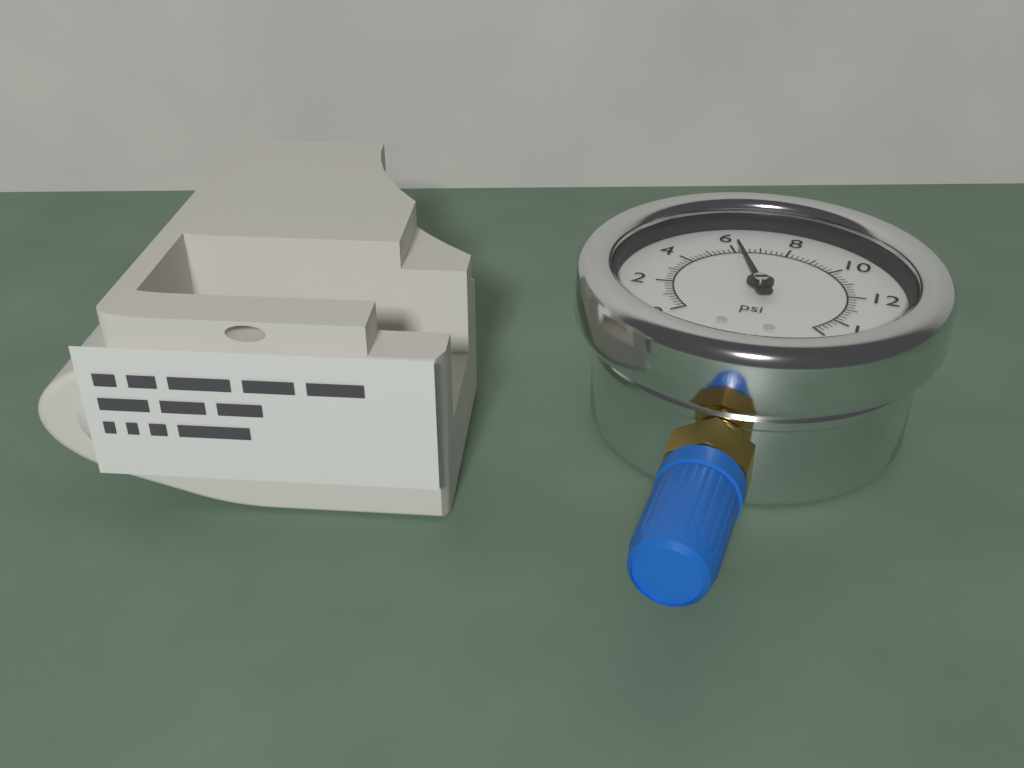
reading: 6.2 psi
